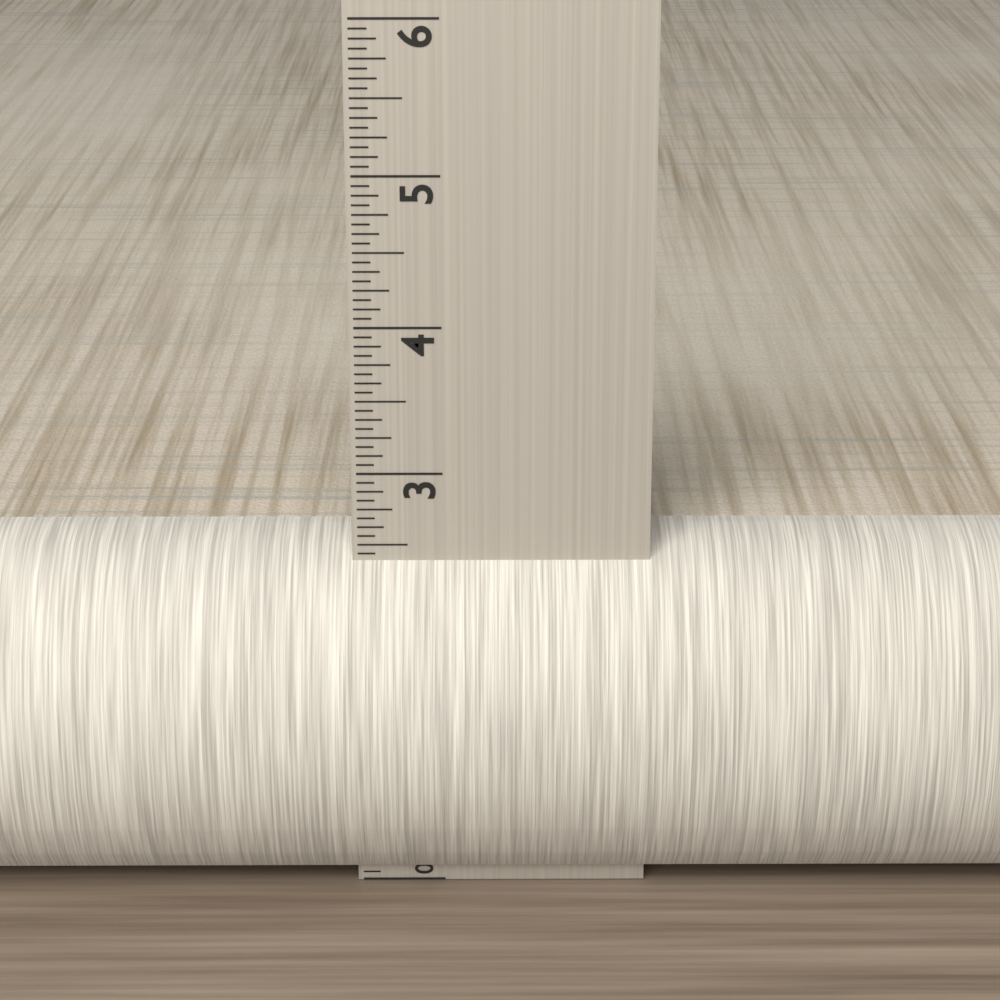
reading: 2.5000 in
